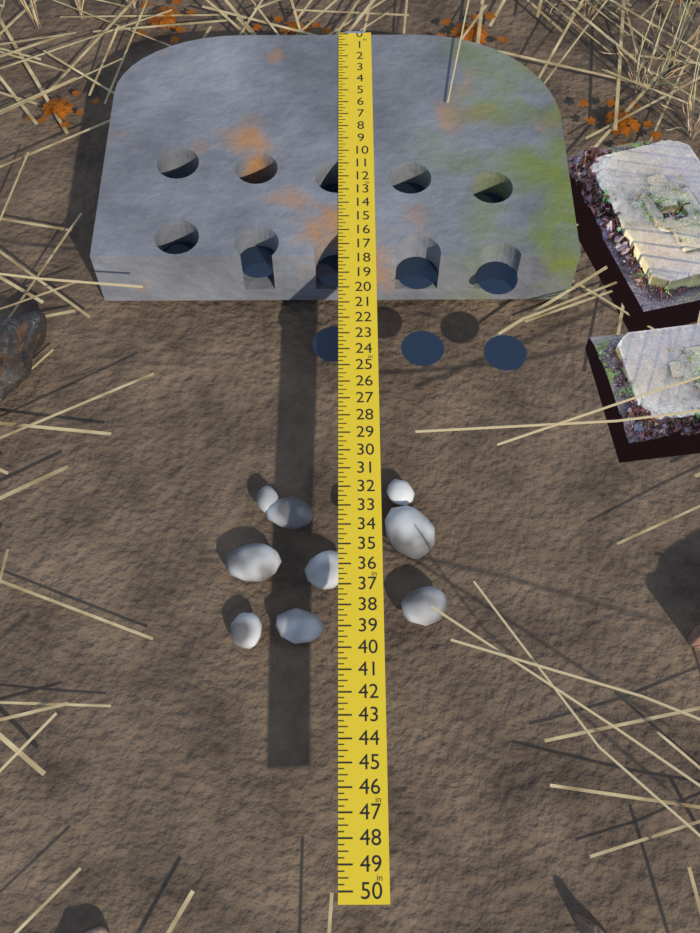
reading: 17.75 in
